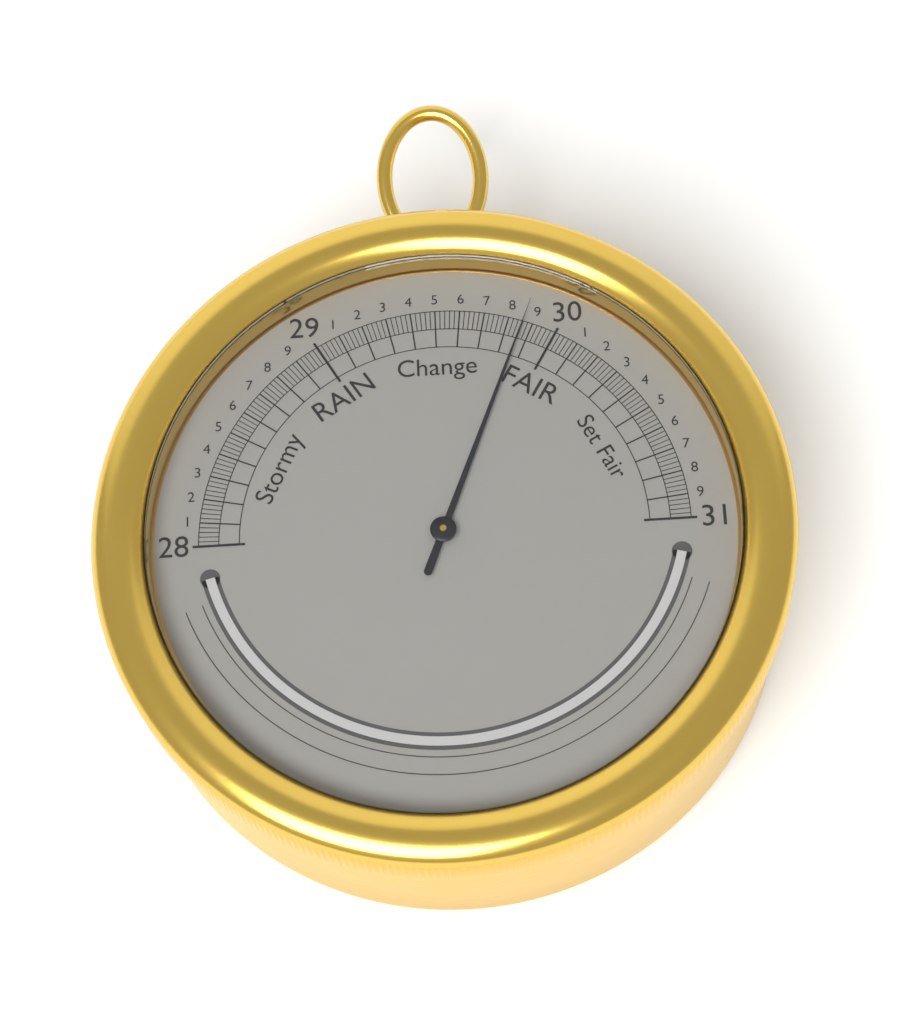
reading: 29.86 inHg
